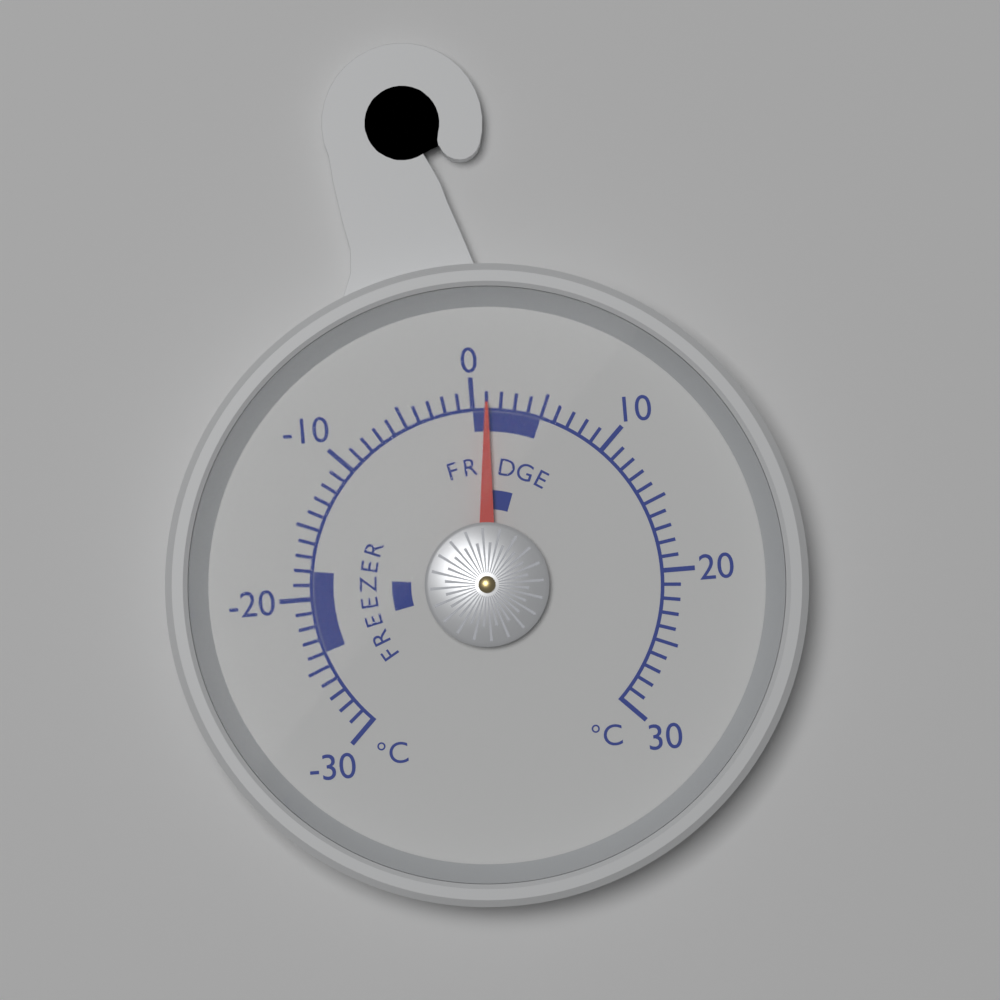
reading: 1 °C
